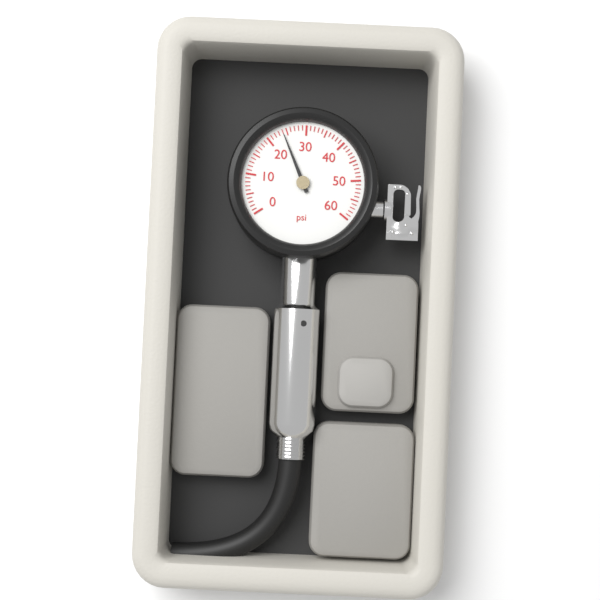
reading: 24 psi
